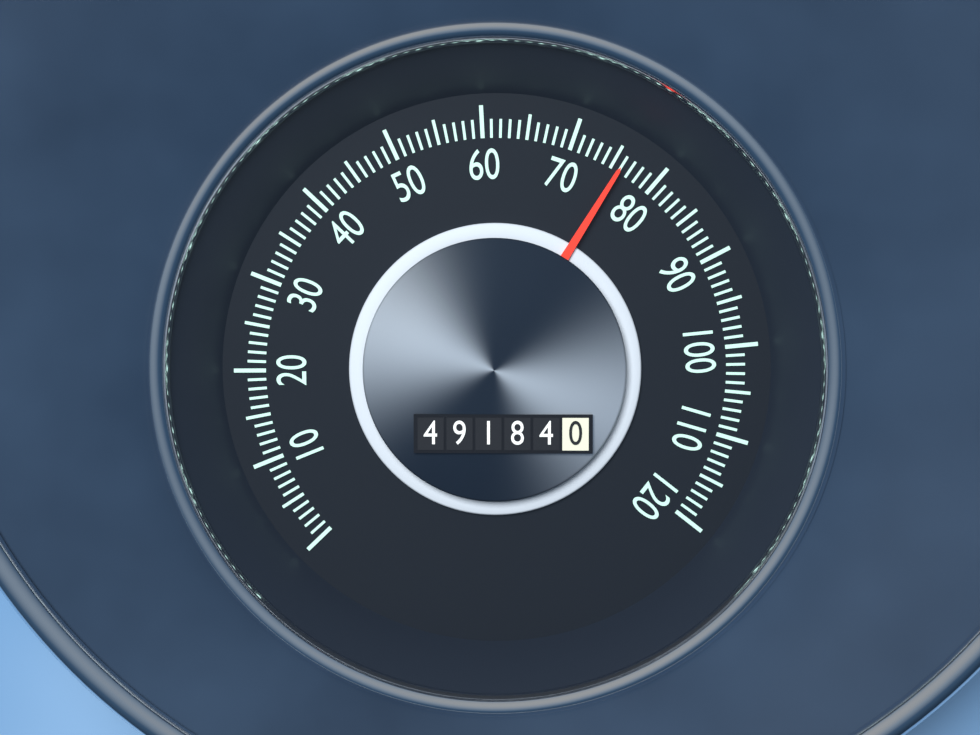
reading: 76 (no unit)
